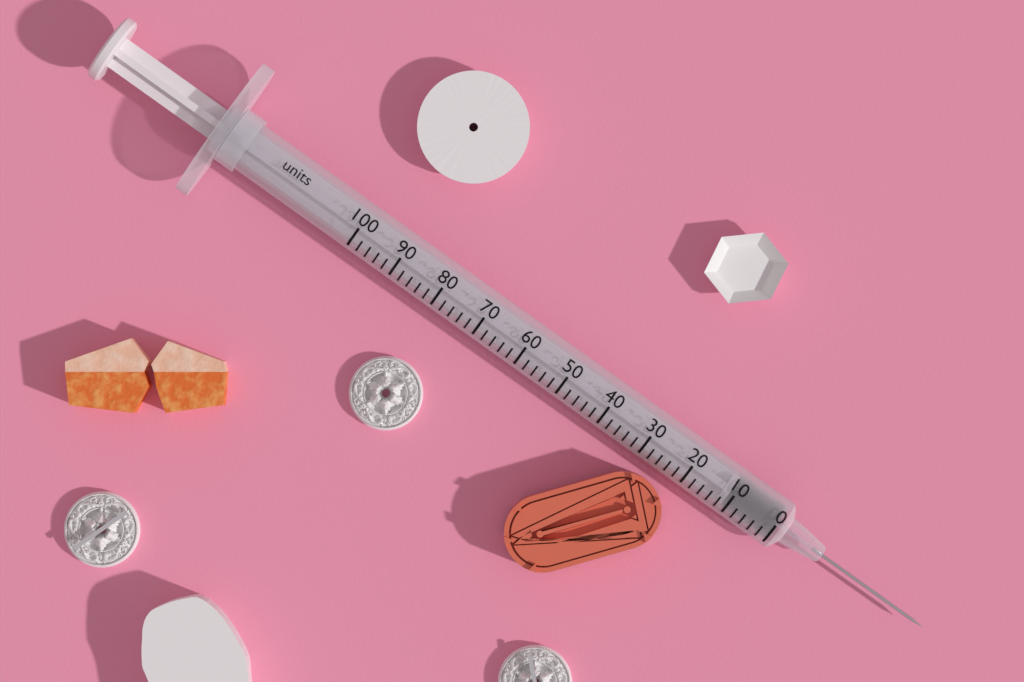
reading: 0 units
